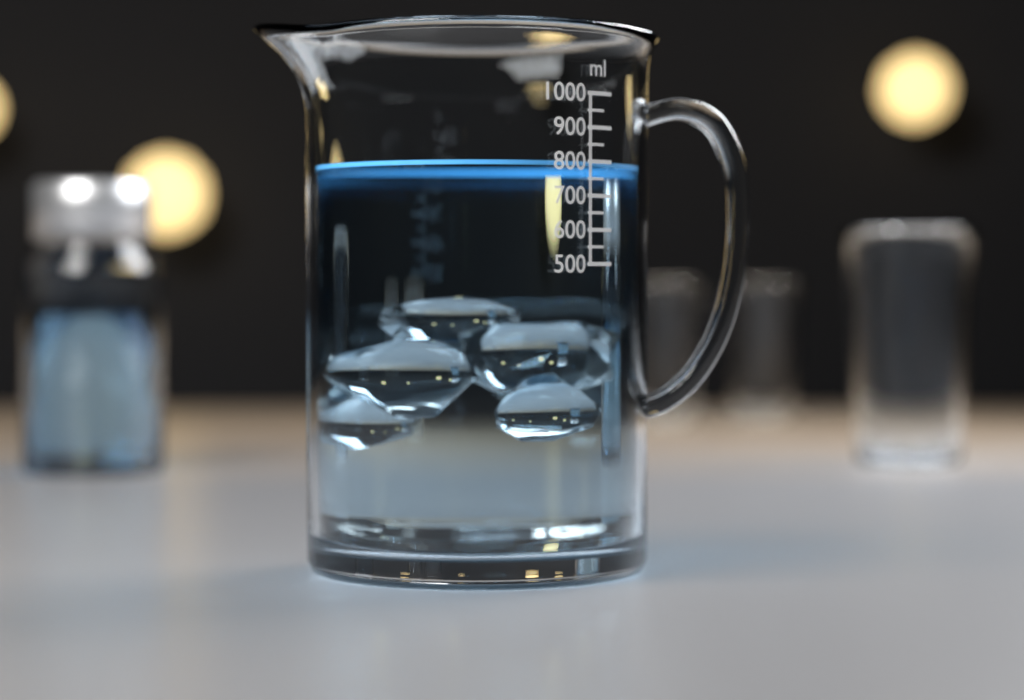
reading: 800 ml
